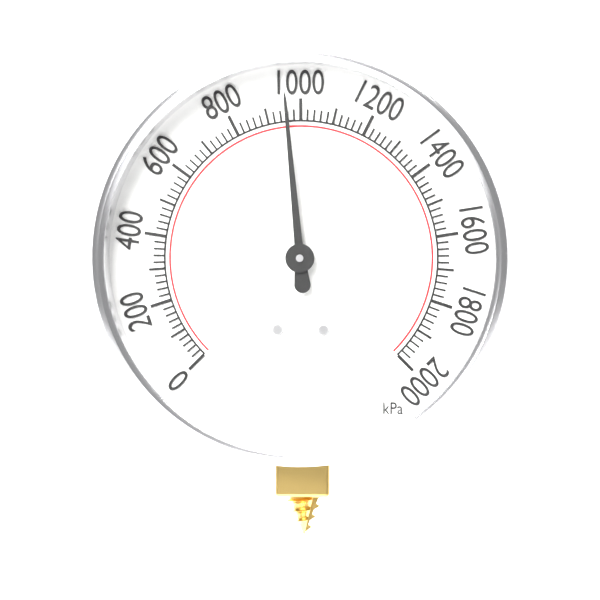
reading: 960 kPa
